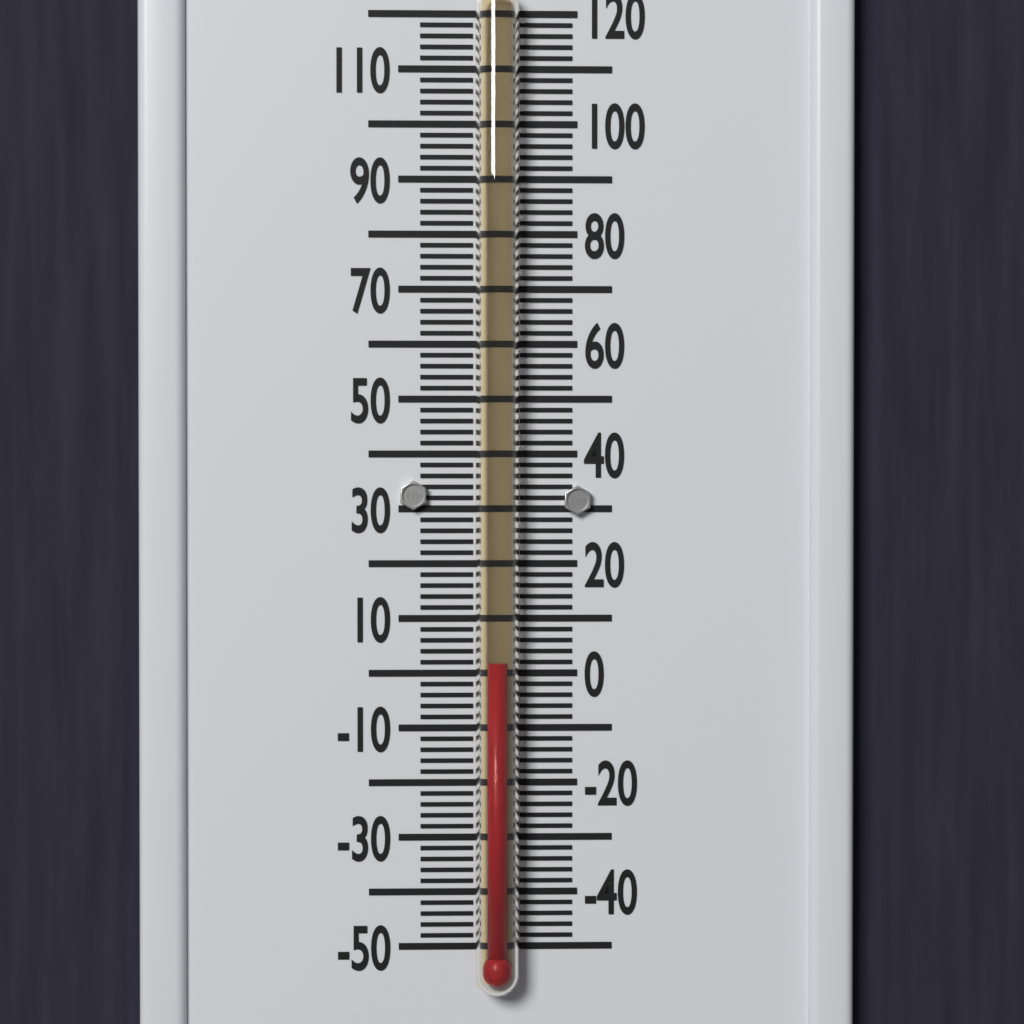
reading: 2 °F
